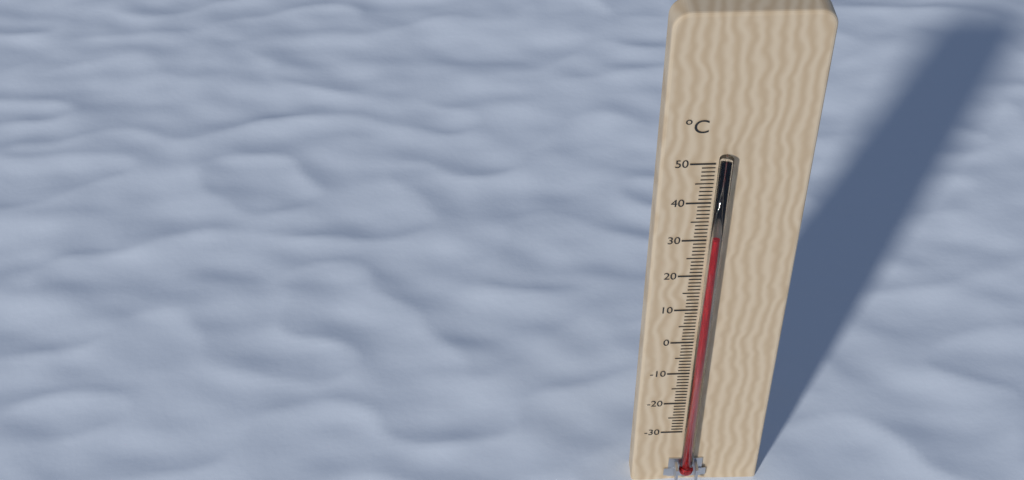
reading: 32 °C
